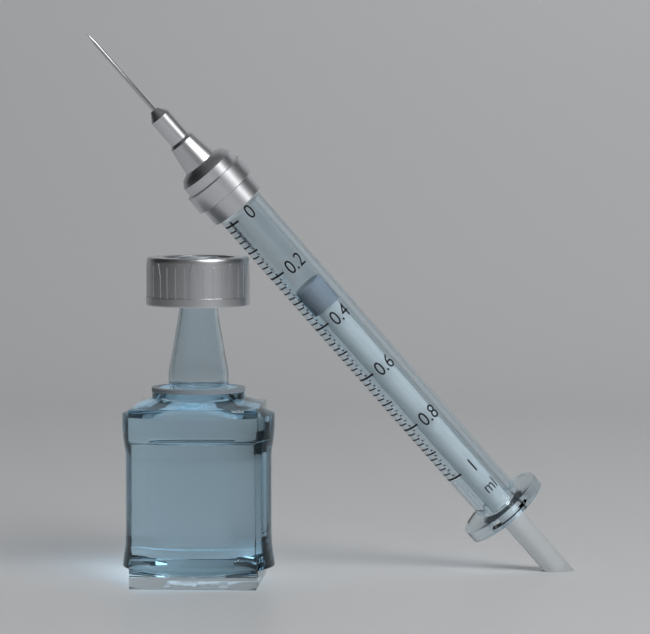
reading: 0.28 ml
